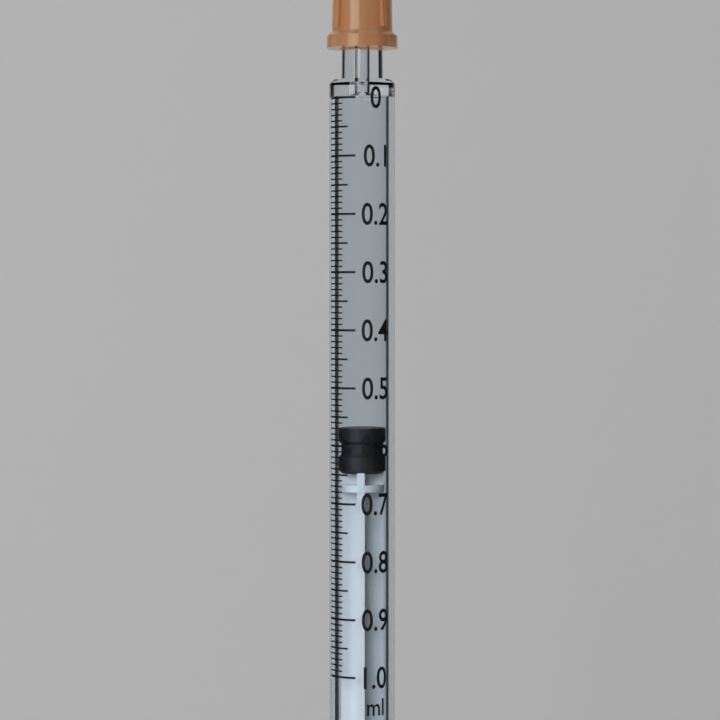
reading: 0.57 ml
